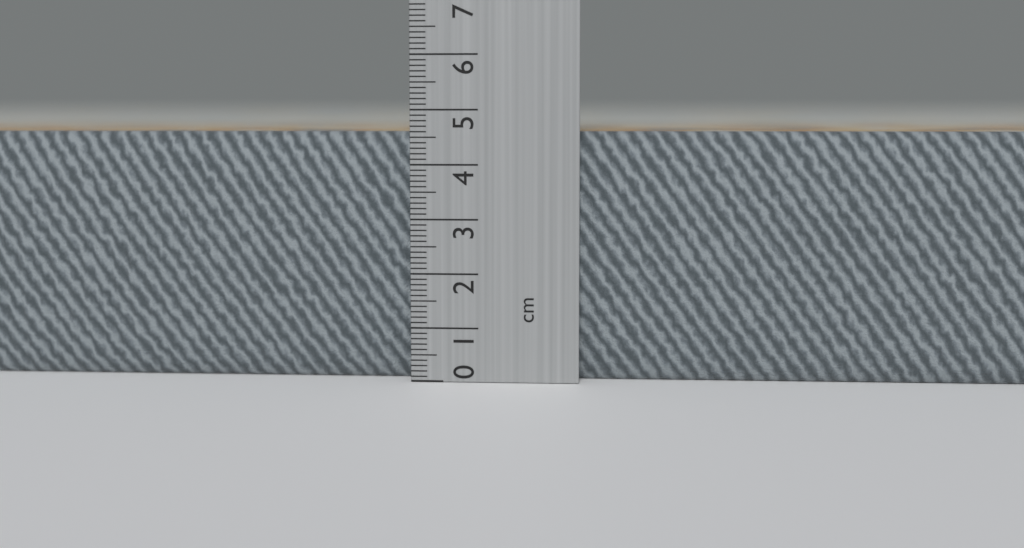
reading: 4.6 cm
